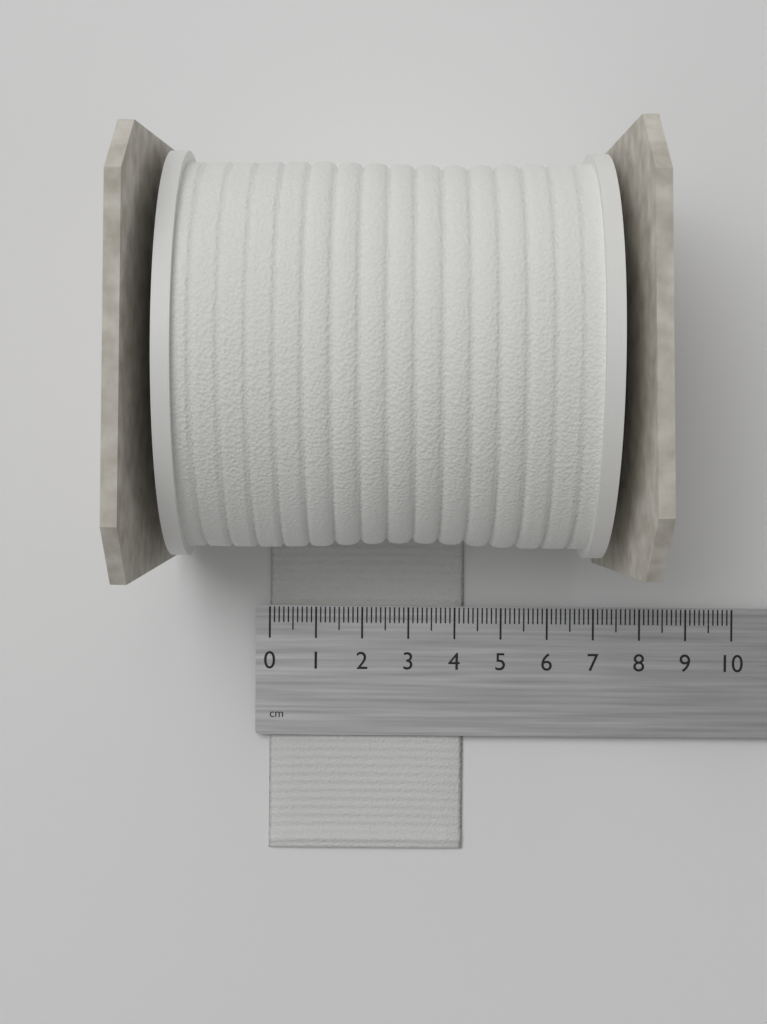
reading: 4.2 cm
